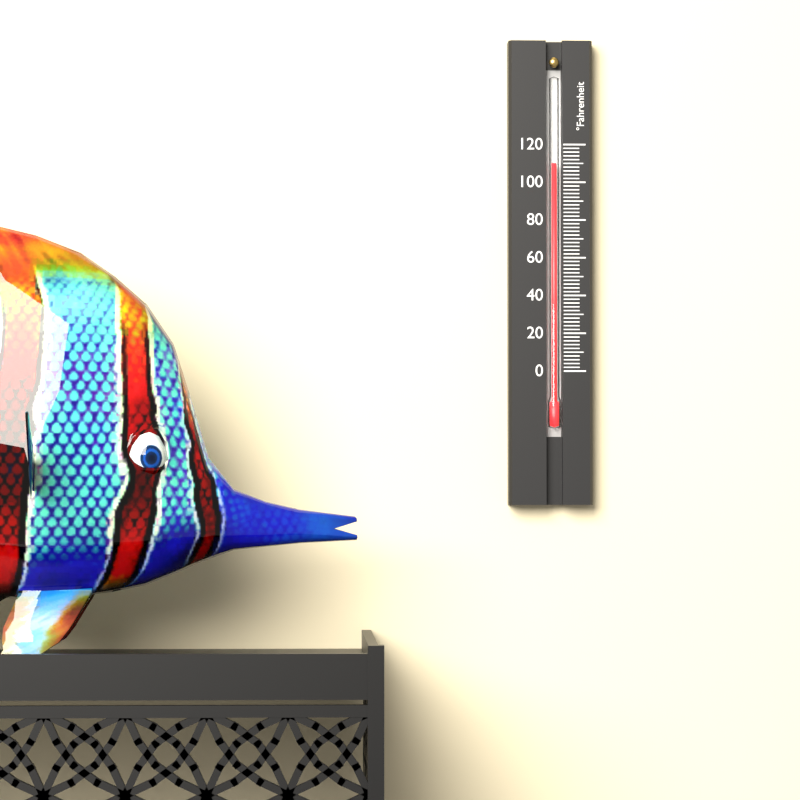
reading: 110 °F
